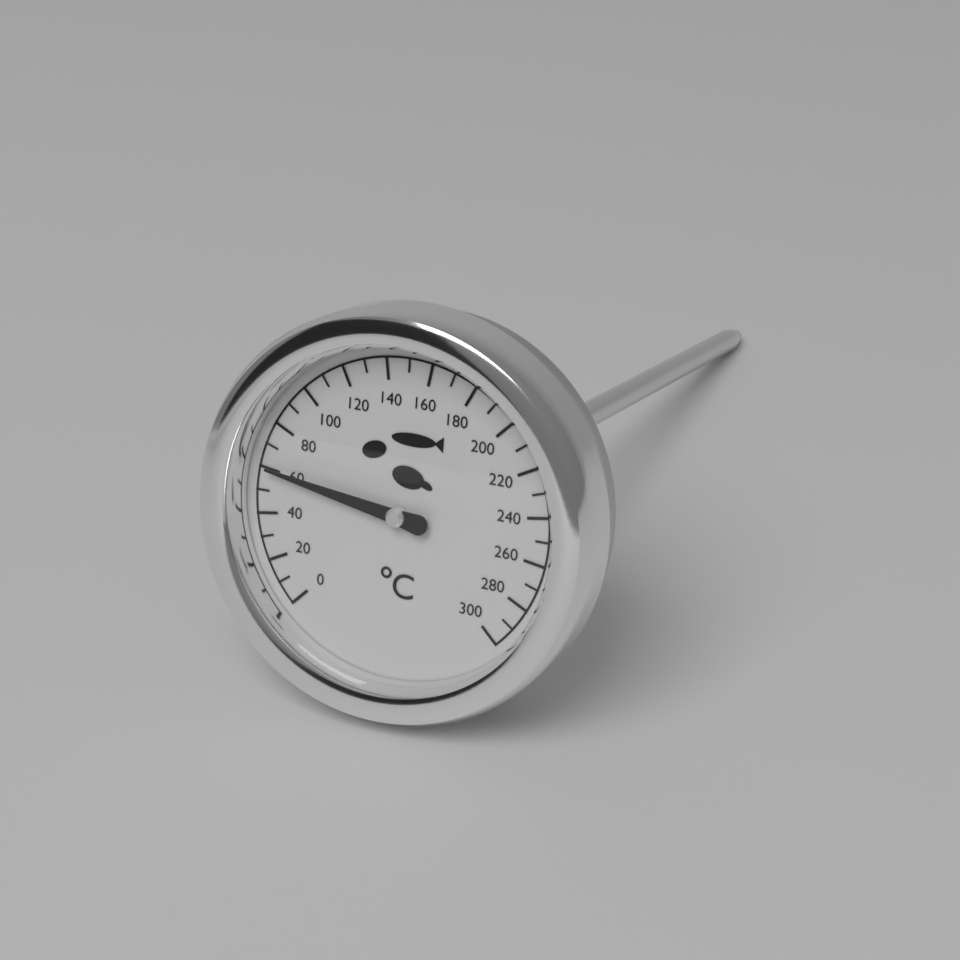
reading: 60 °C
